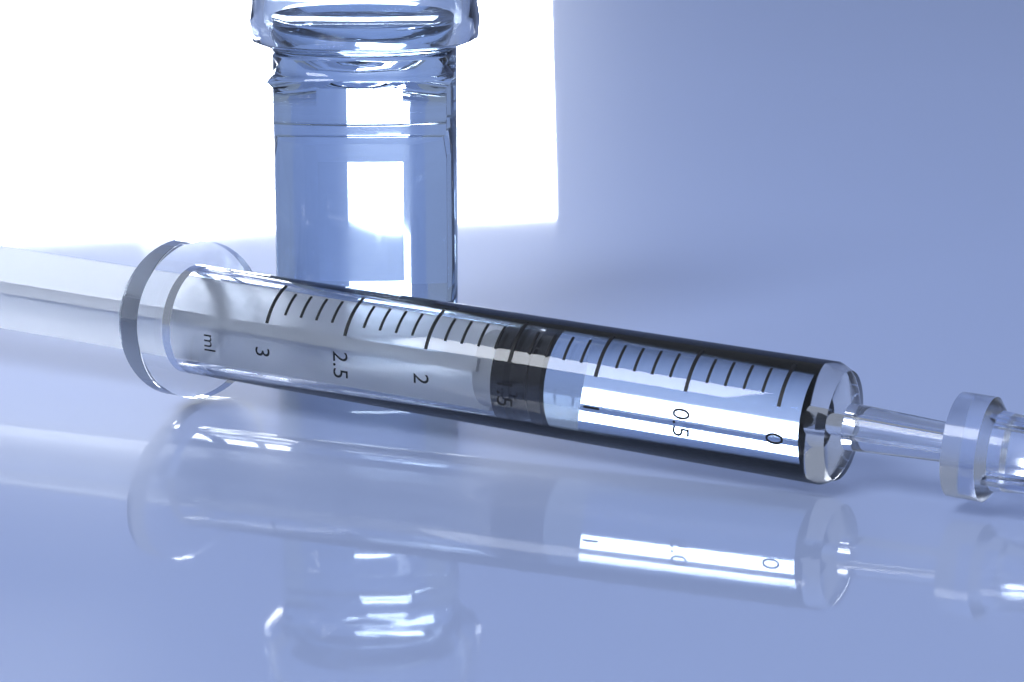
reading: 1.3 ml
